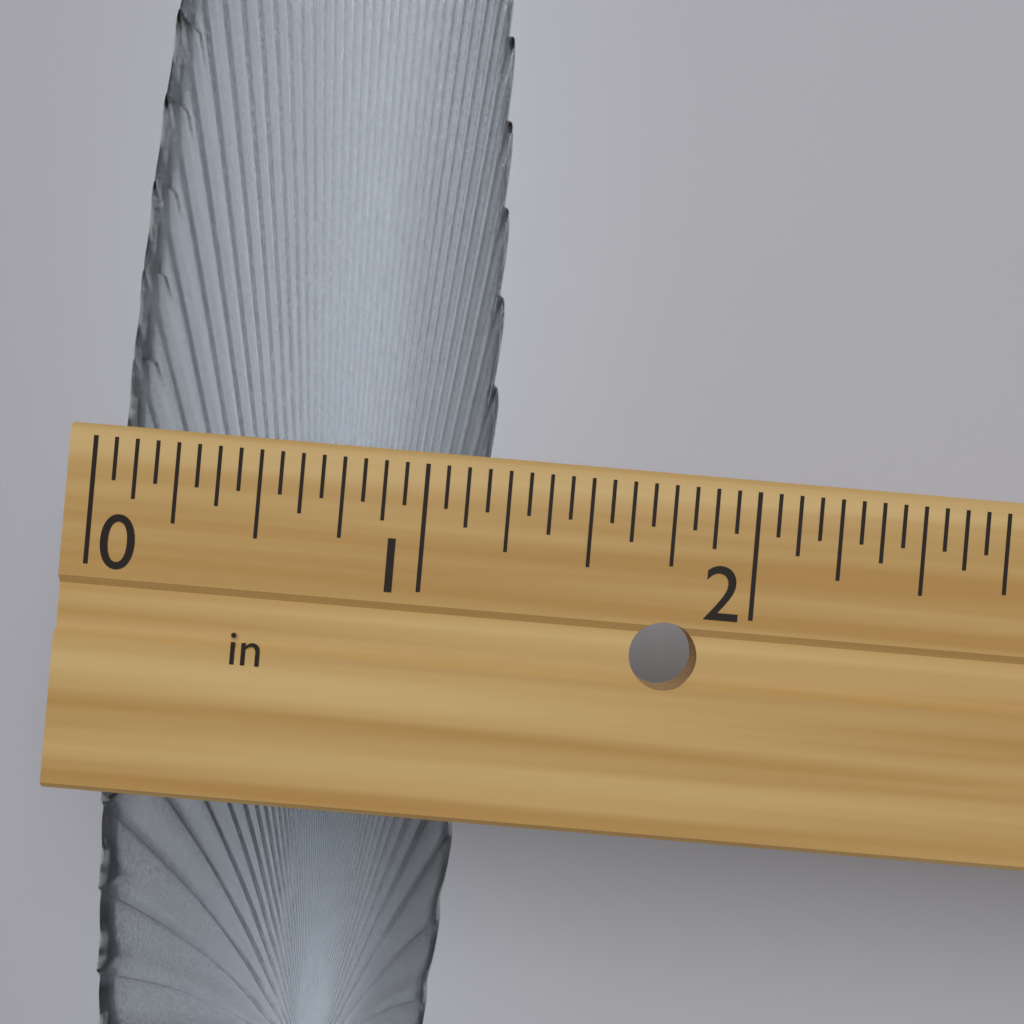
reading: 1.1875 in
